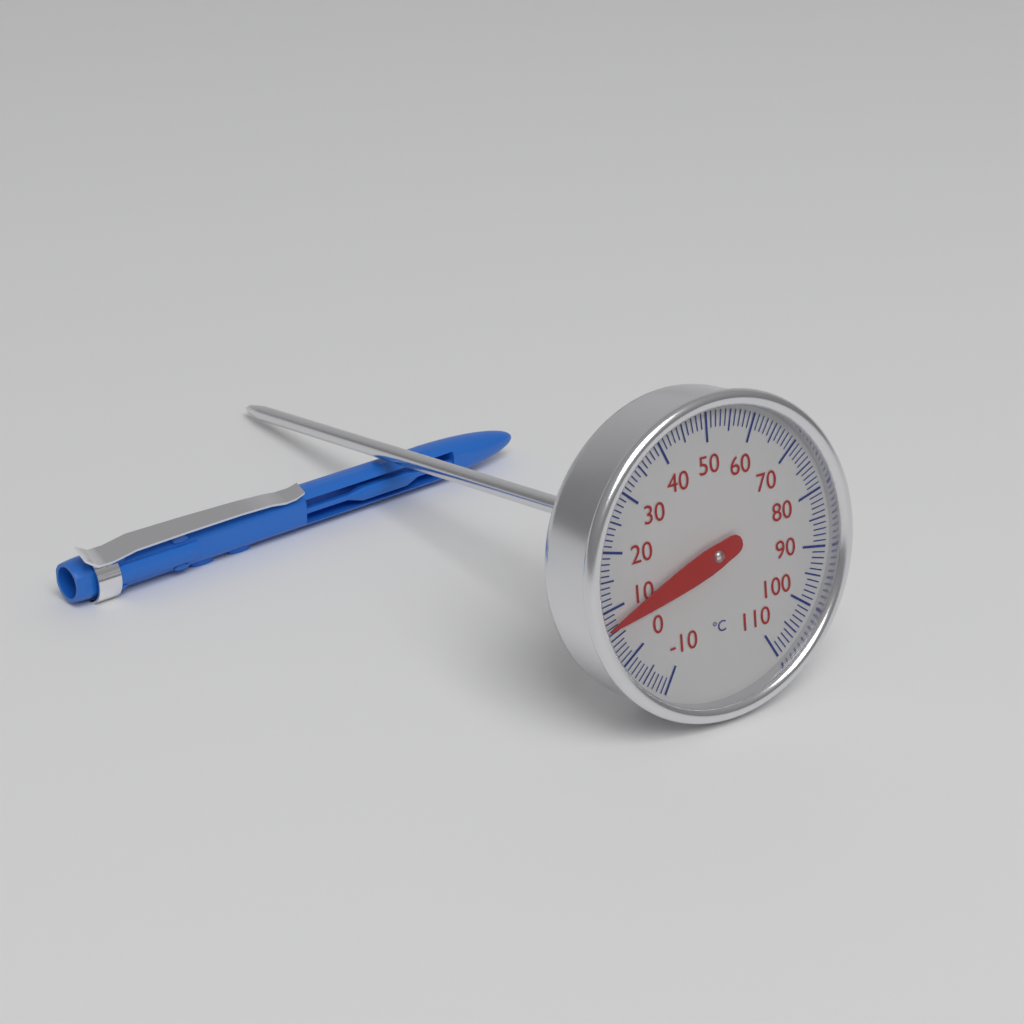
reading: 7 °C
